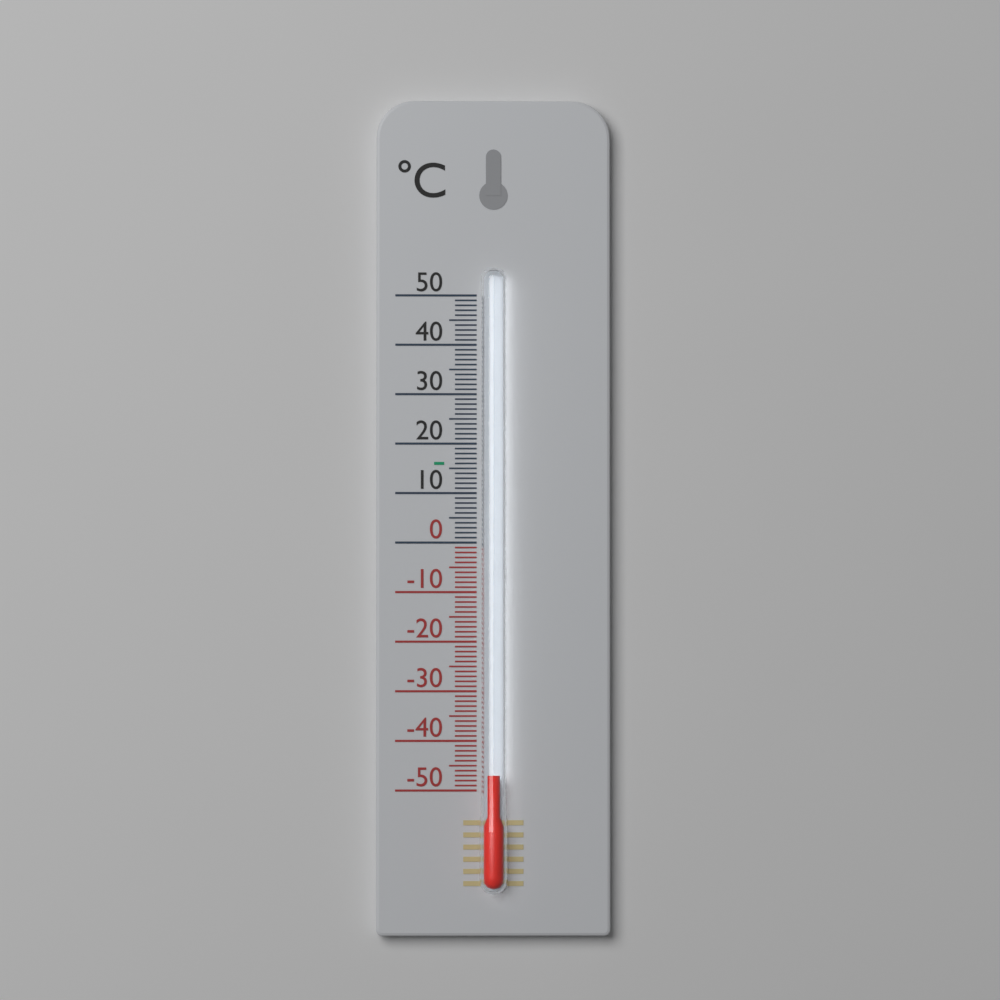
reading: -47 °C
